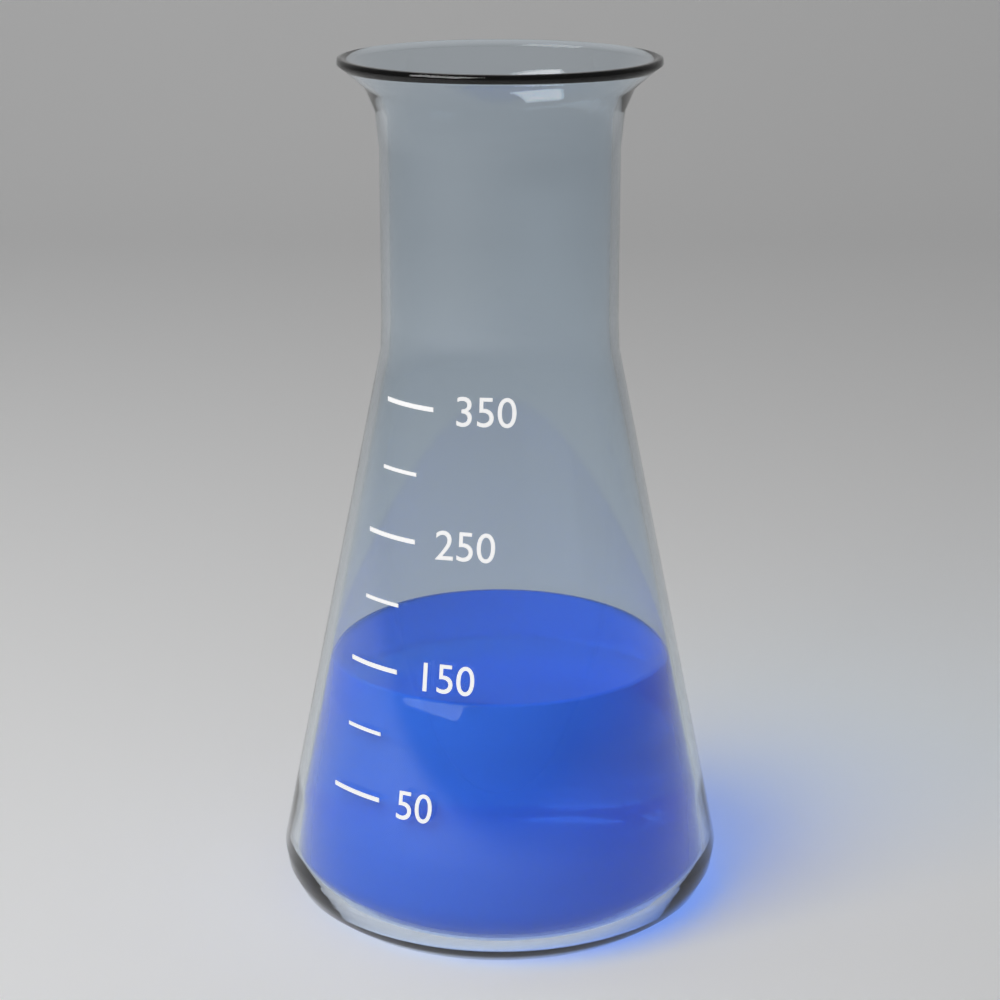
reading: 130 (no unit)
